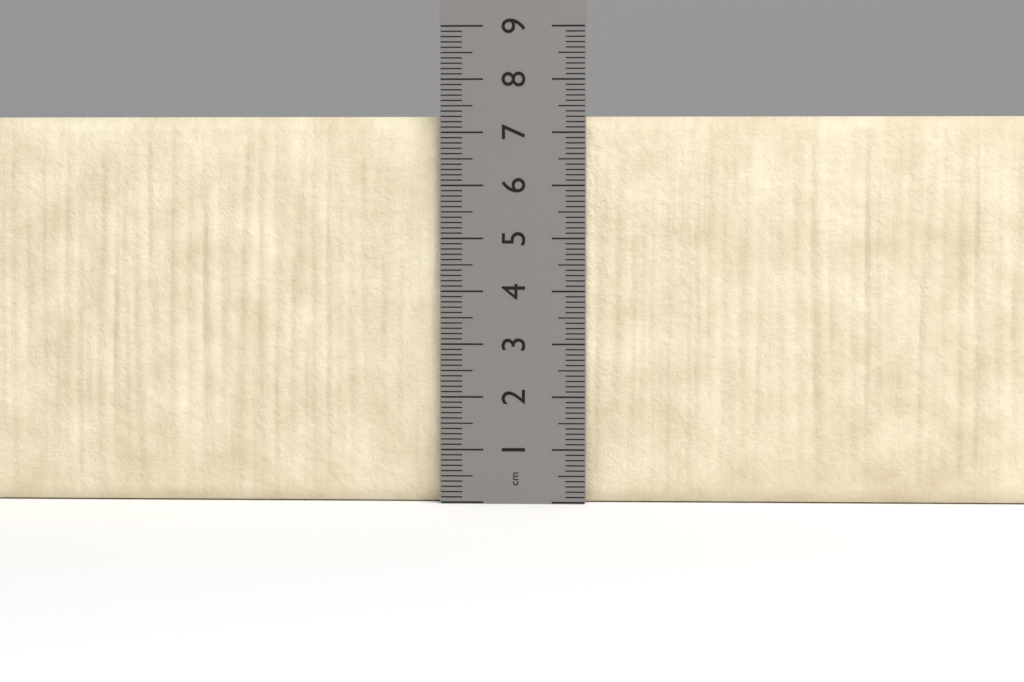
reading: 7.3 cm
